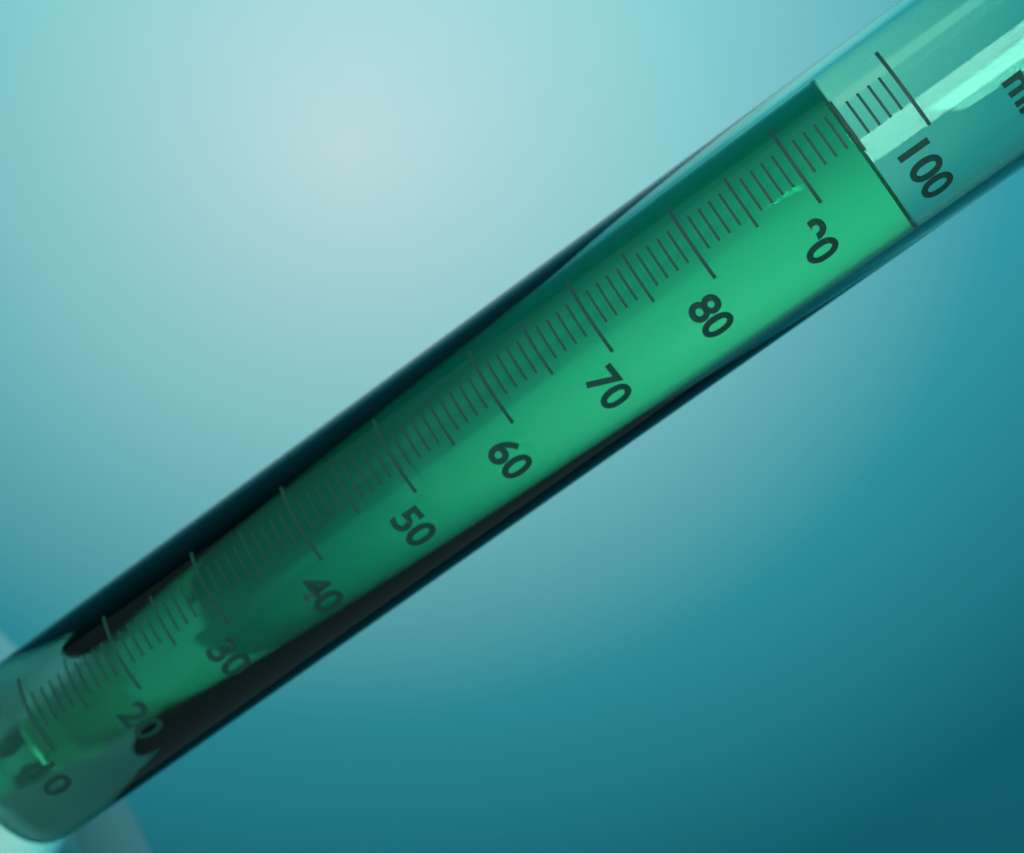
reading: 95 ml
